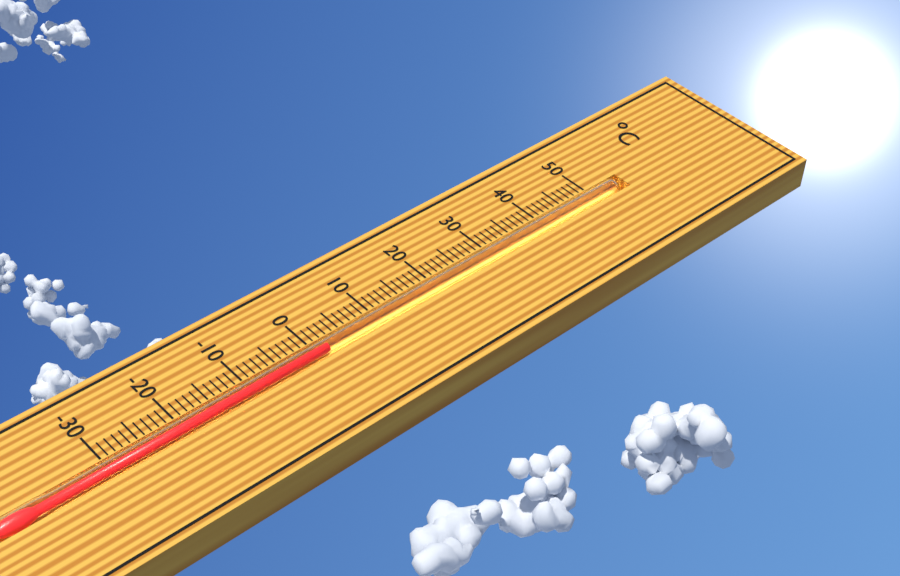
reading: 2 °C
